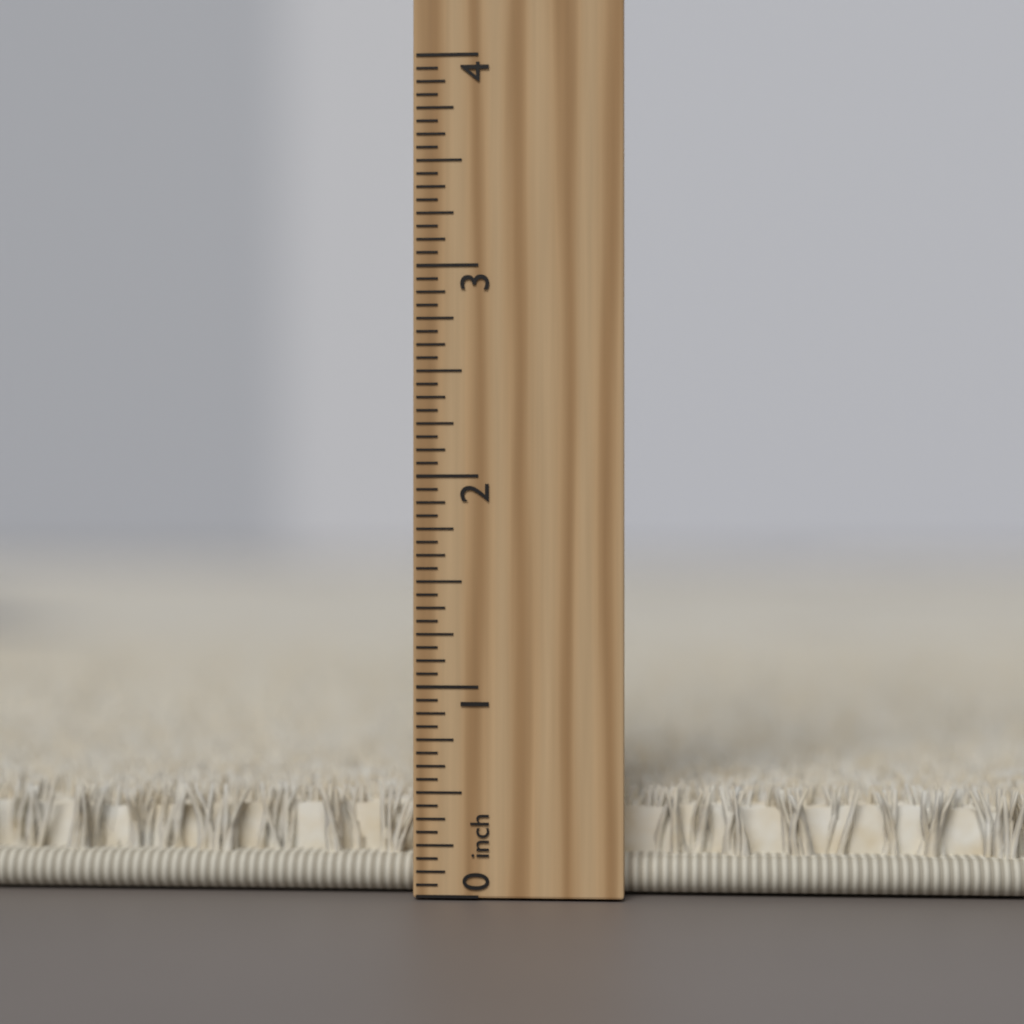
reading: 0.5000 inch
